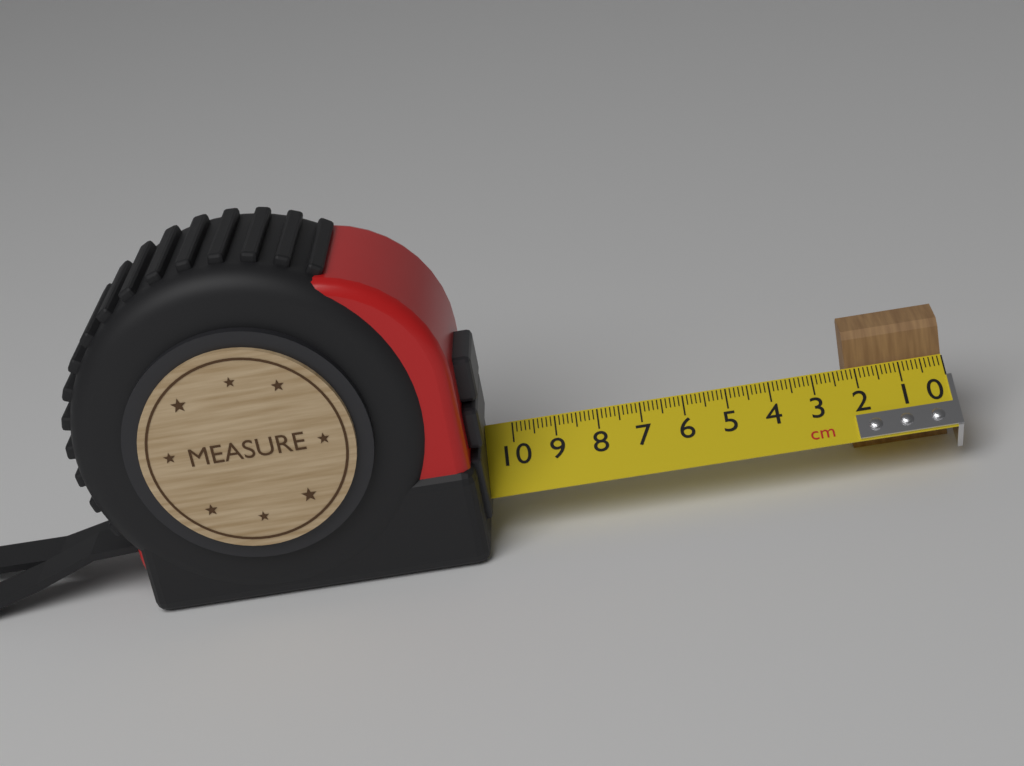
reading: 2.2 cm
